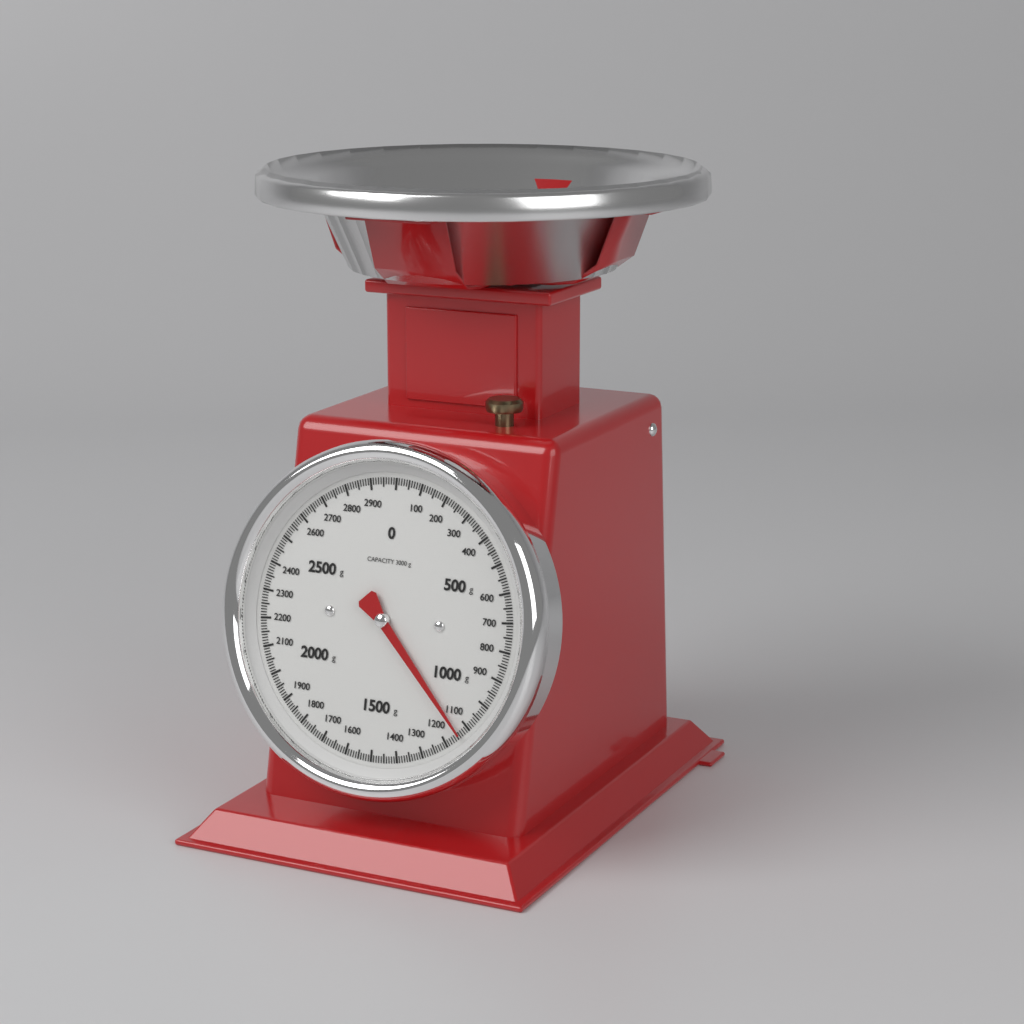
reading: 1140 g
